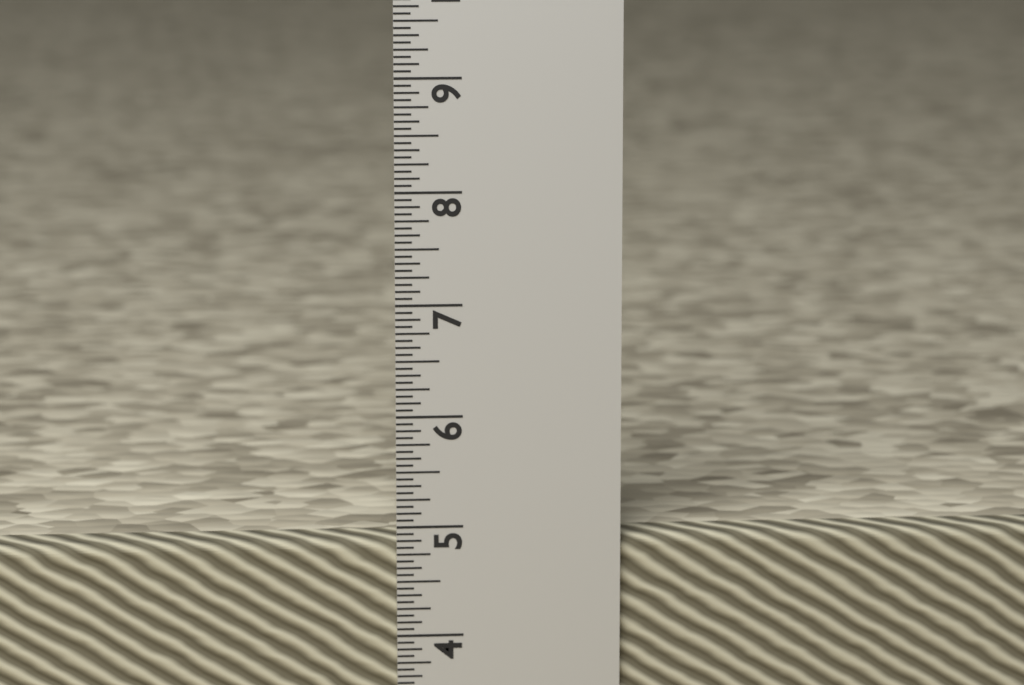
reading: 4.8750 in
